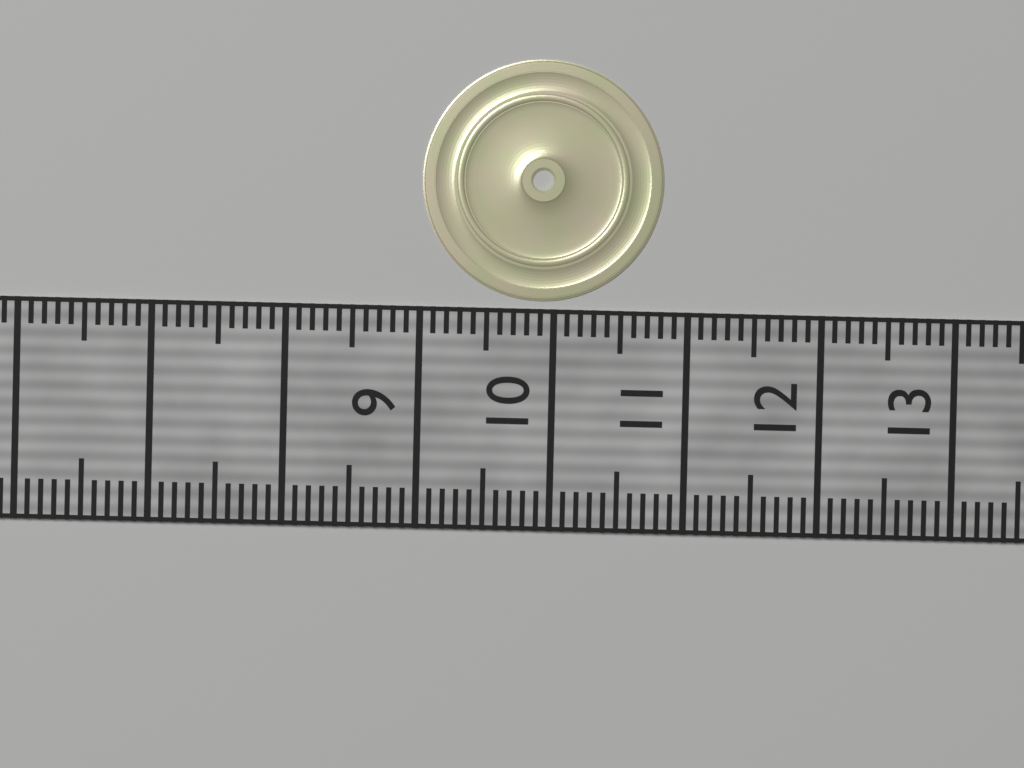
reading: 10.8 (no unit)
